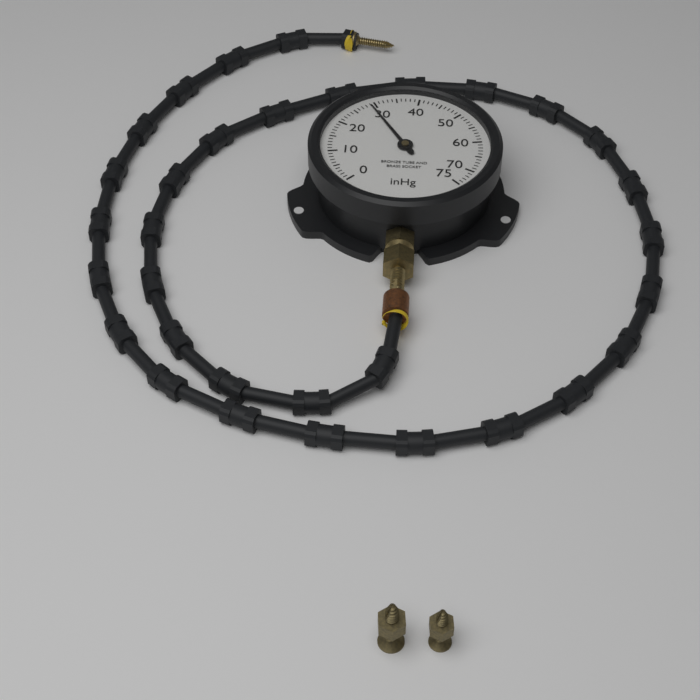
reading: 29 inHg
